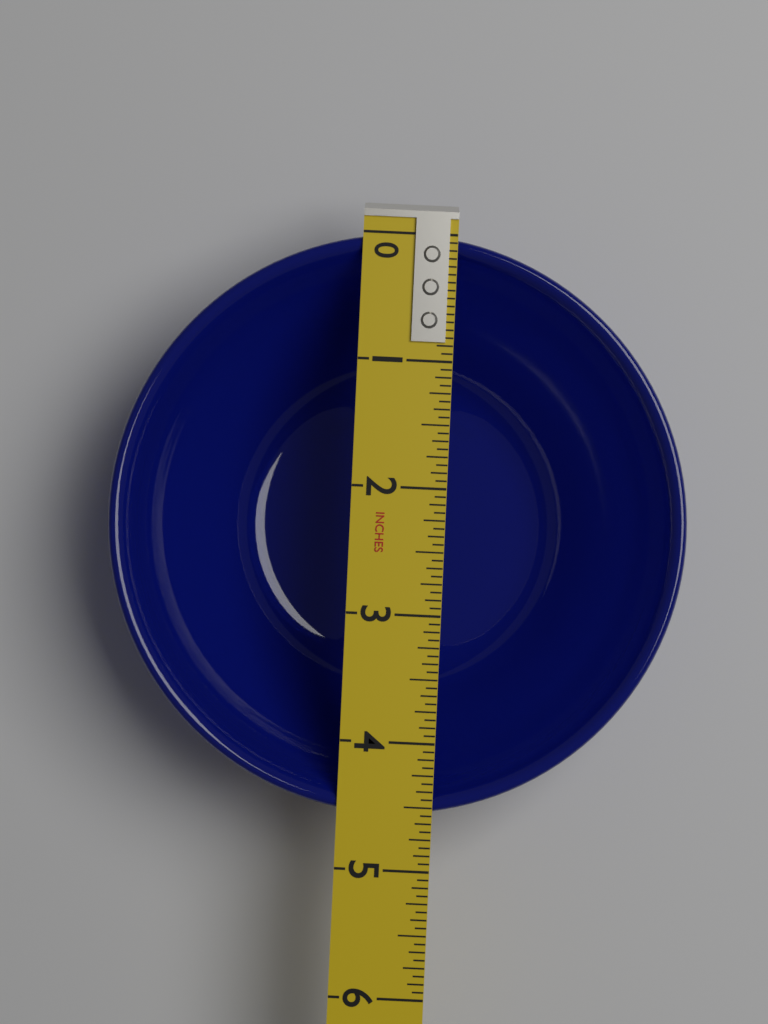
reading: 4.5625 in
